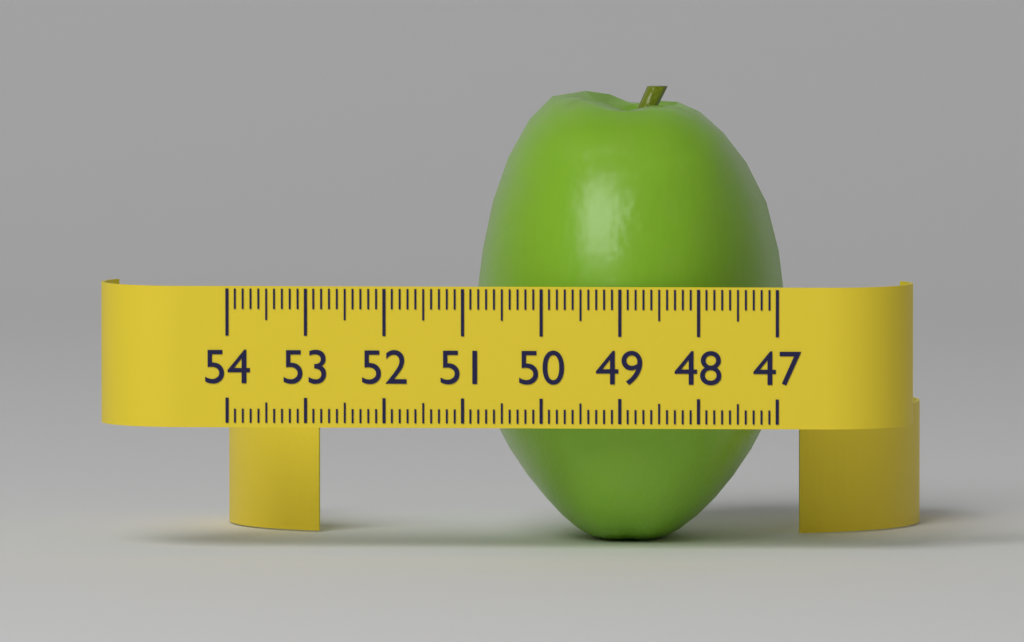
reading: 51.0 (no unit)
